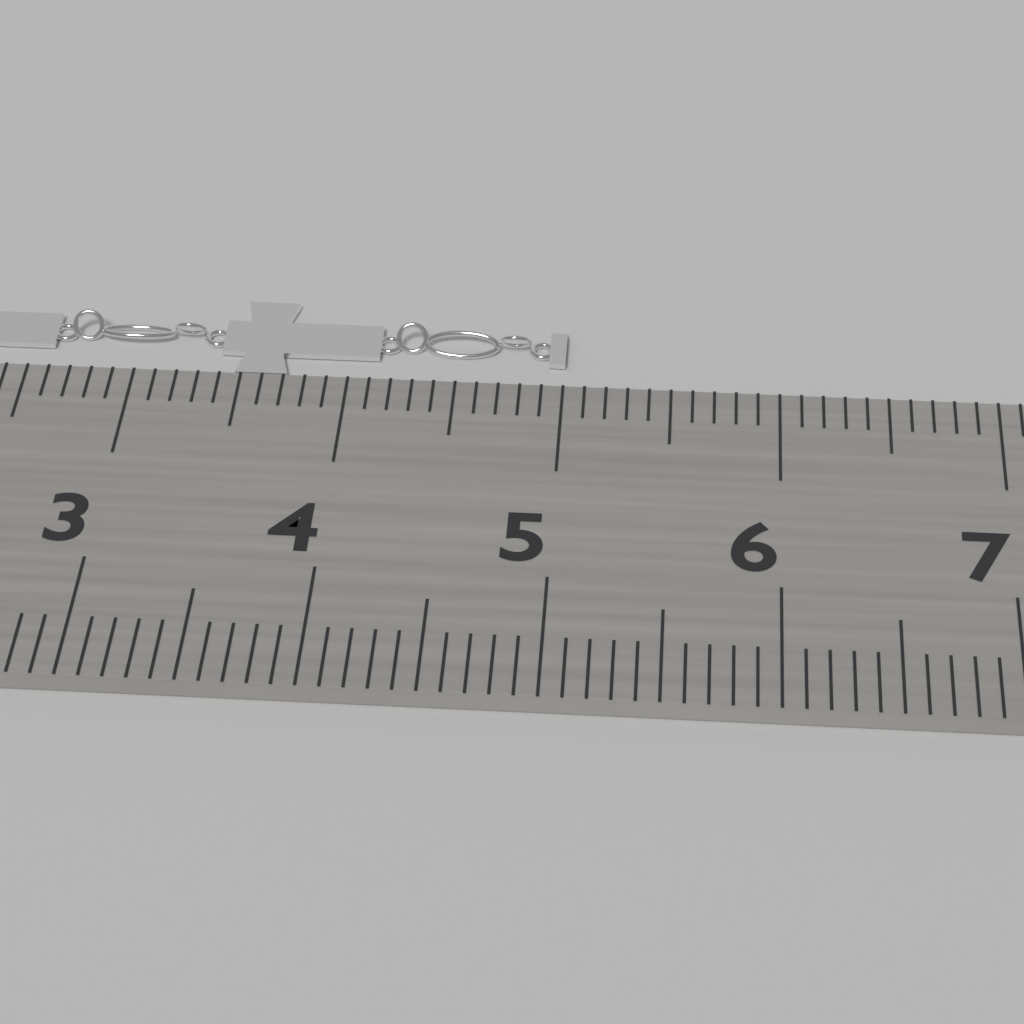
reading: 5.0 cm
